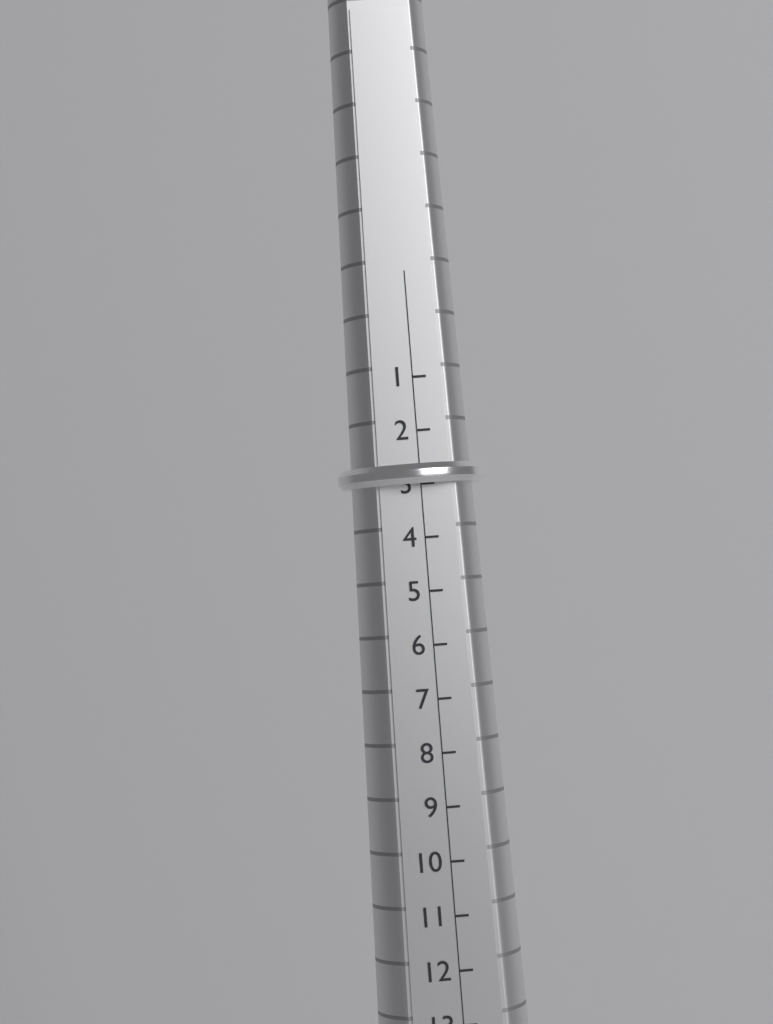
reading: 3 (no unit)
